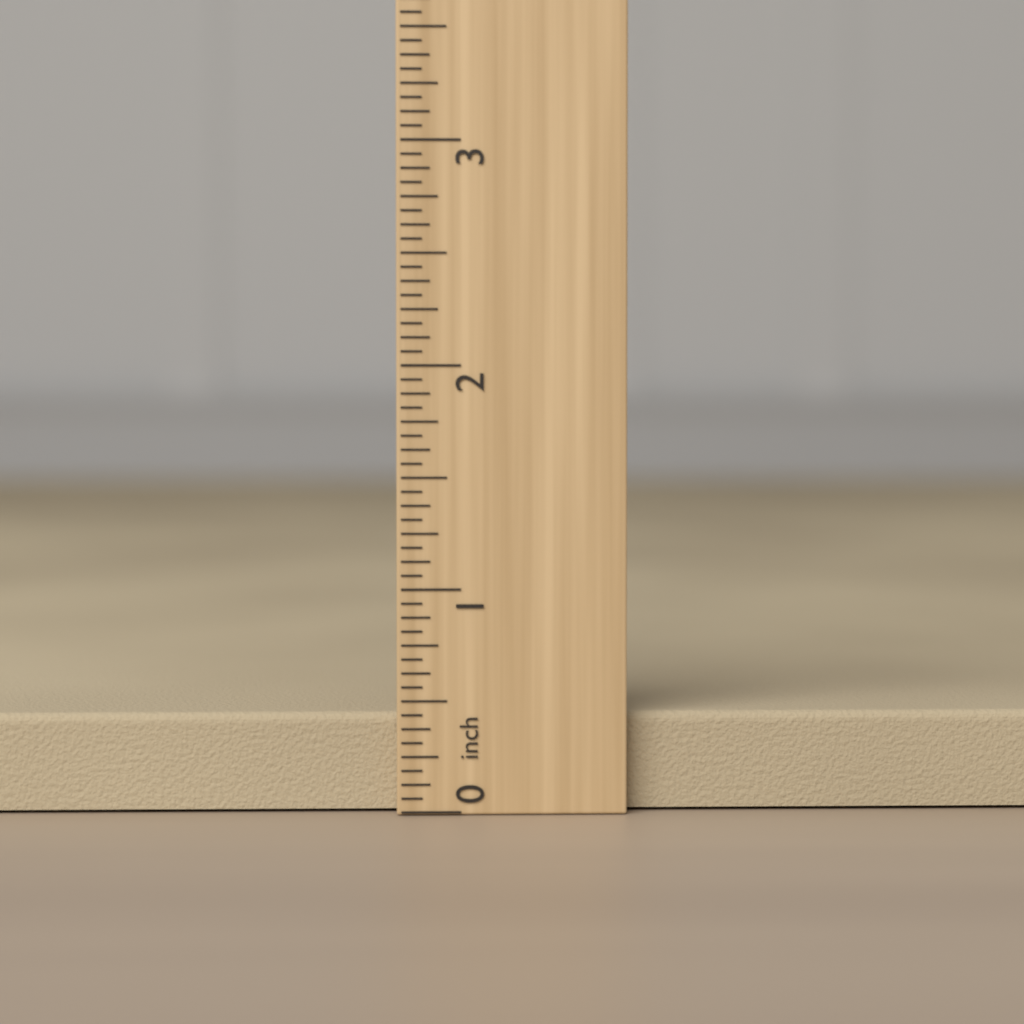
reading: 0.4375 inch
